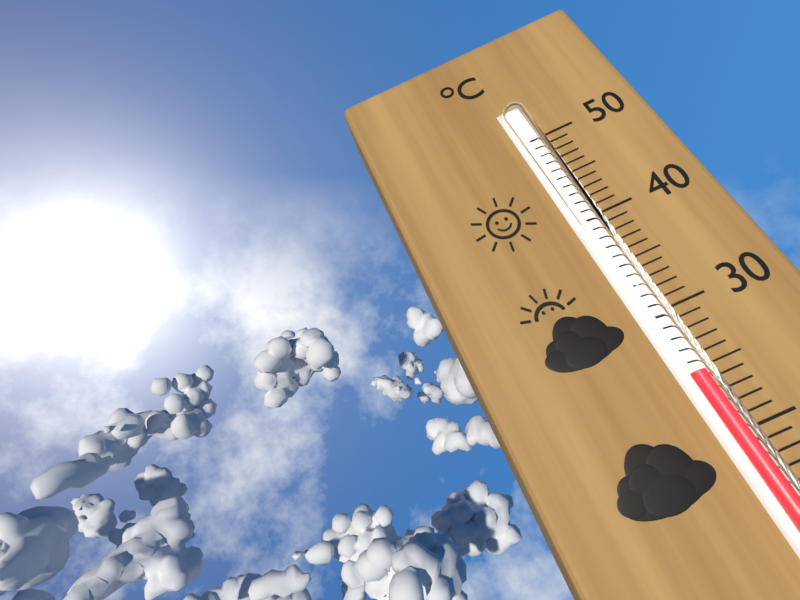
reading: 25 °C
